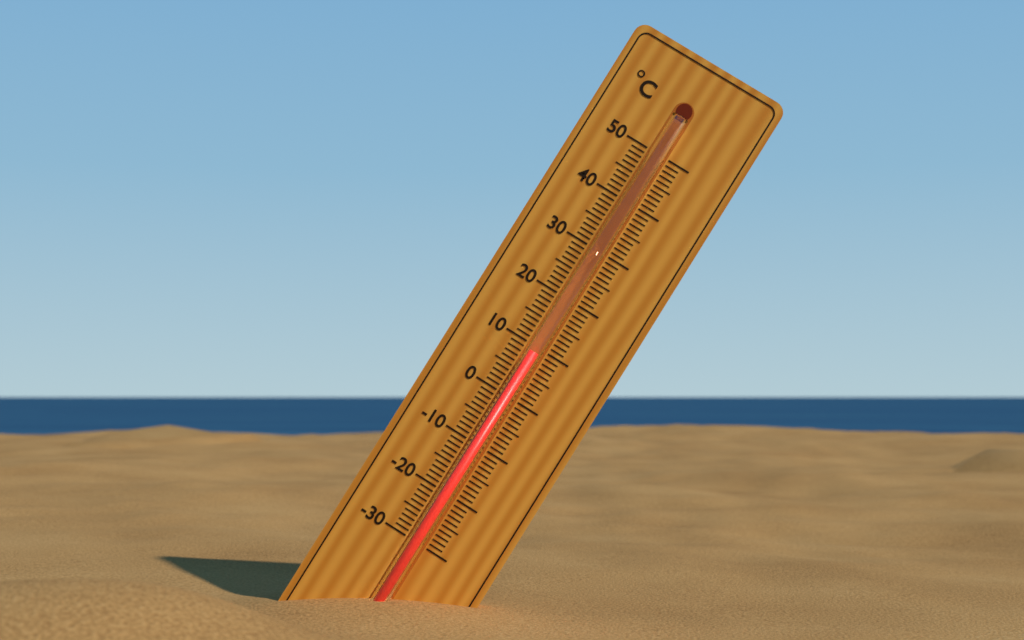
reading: 9 °C
